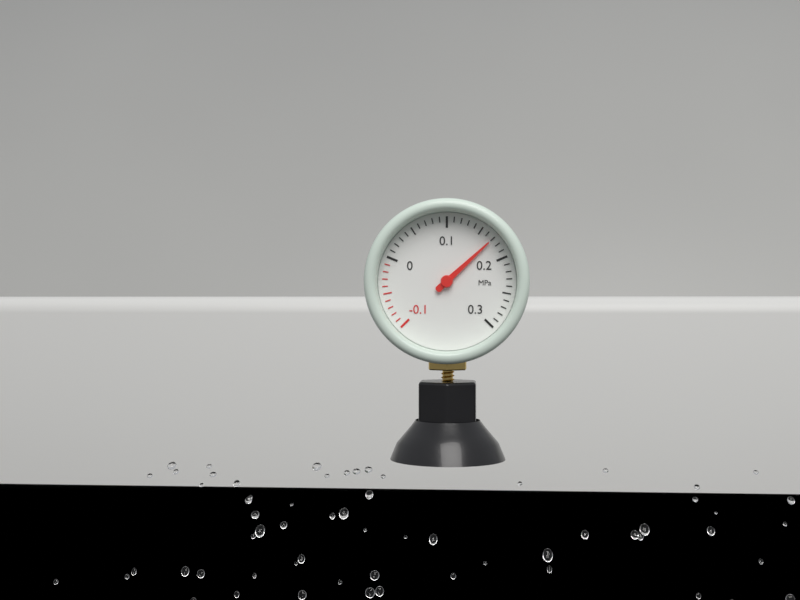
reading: 0.17 MPa
